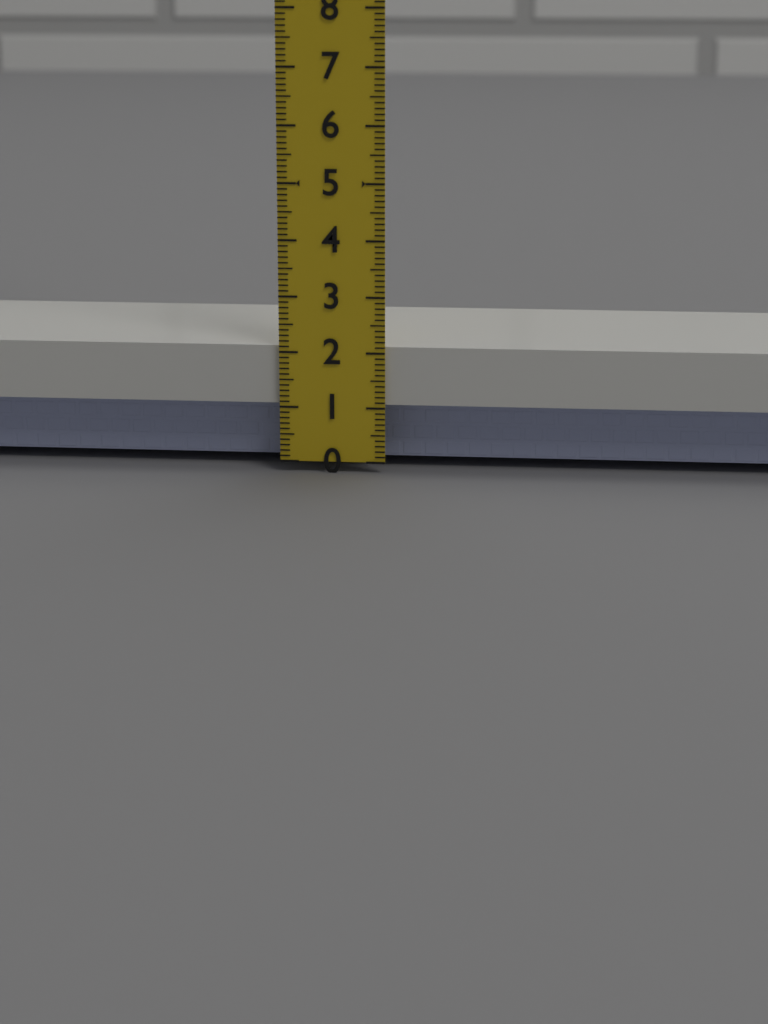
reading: 2.1 (no unit)
